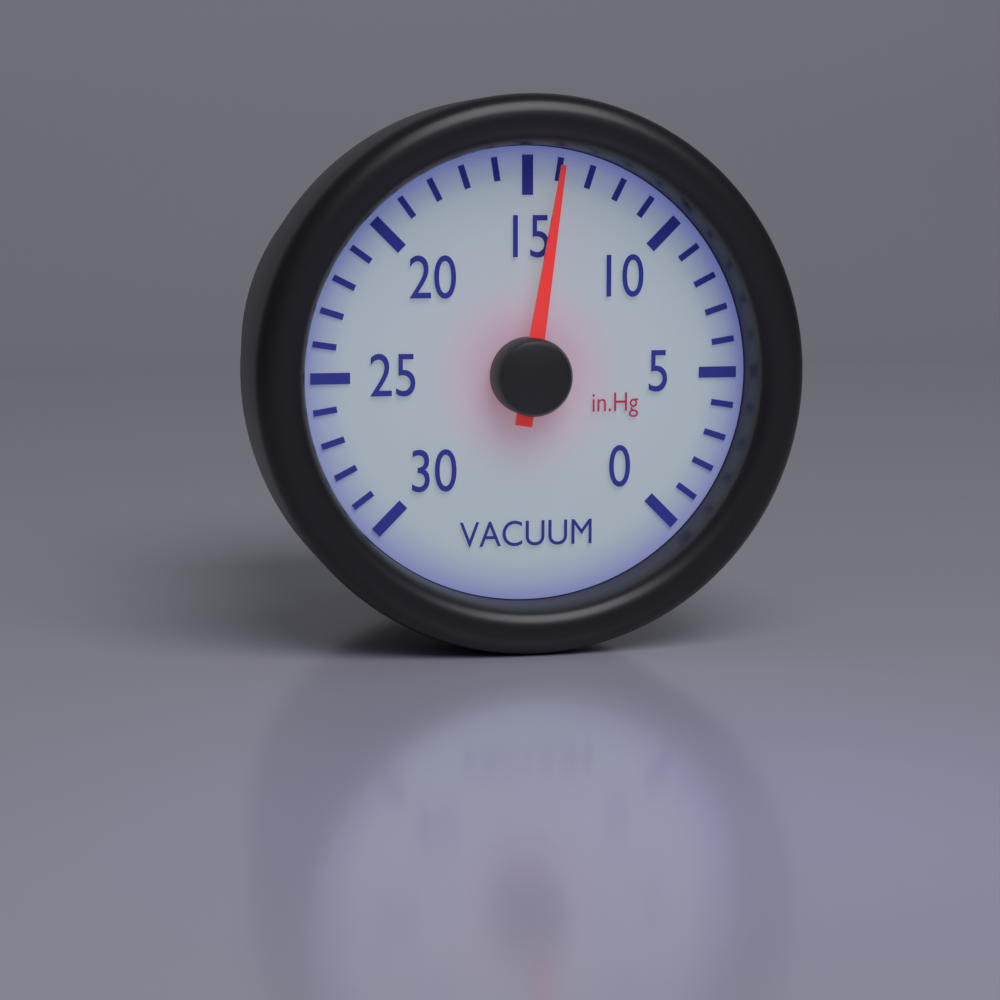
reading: 14 inHg
